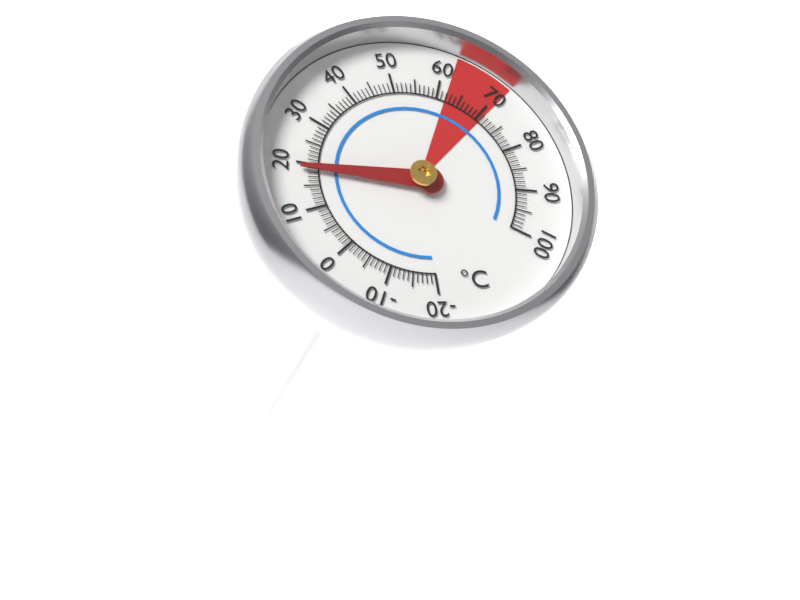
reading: 19 °C
